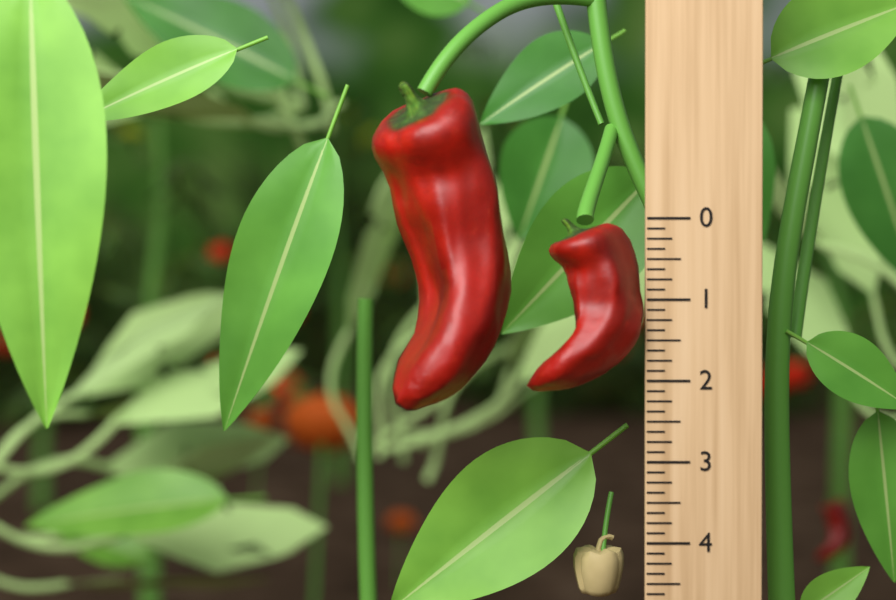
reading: 2.125 (no unit)
